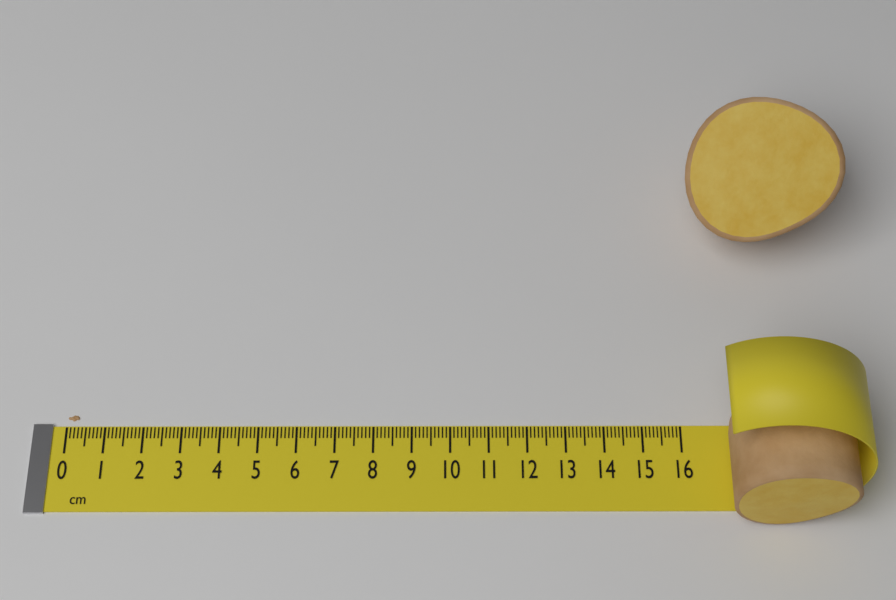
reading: 0.3 cm
